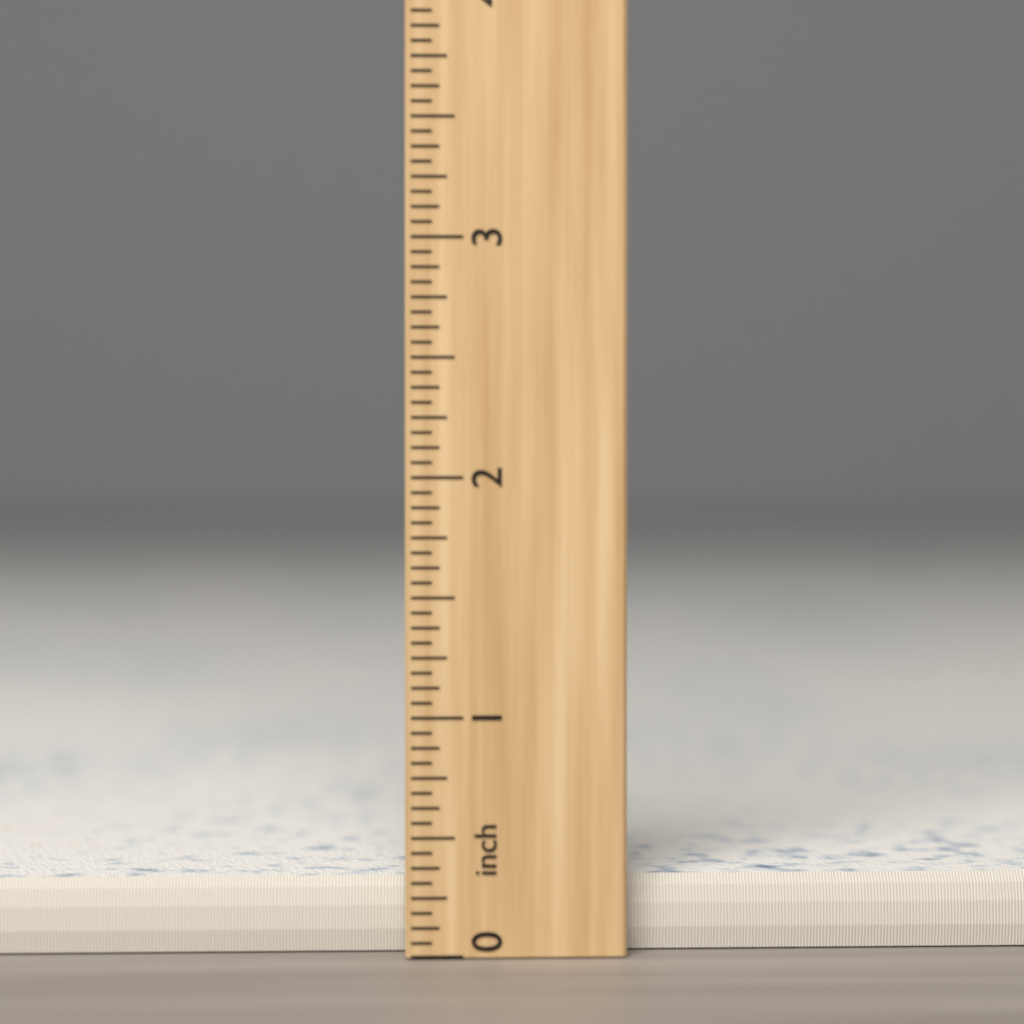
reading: 0.3125 inch
